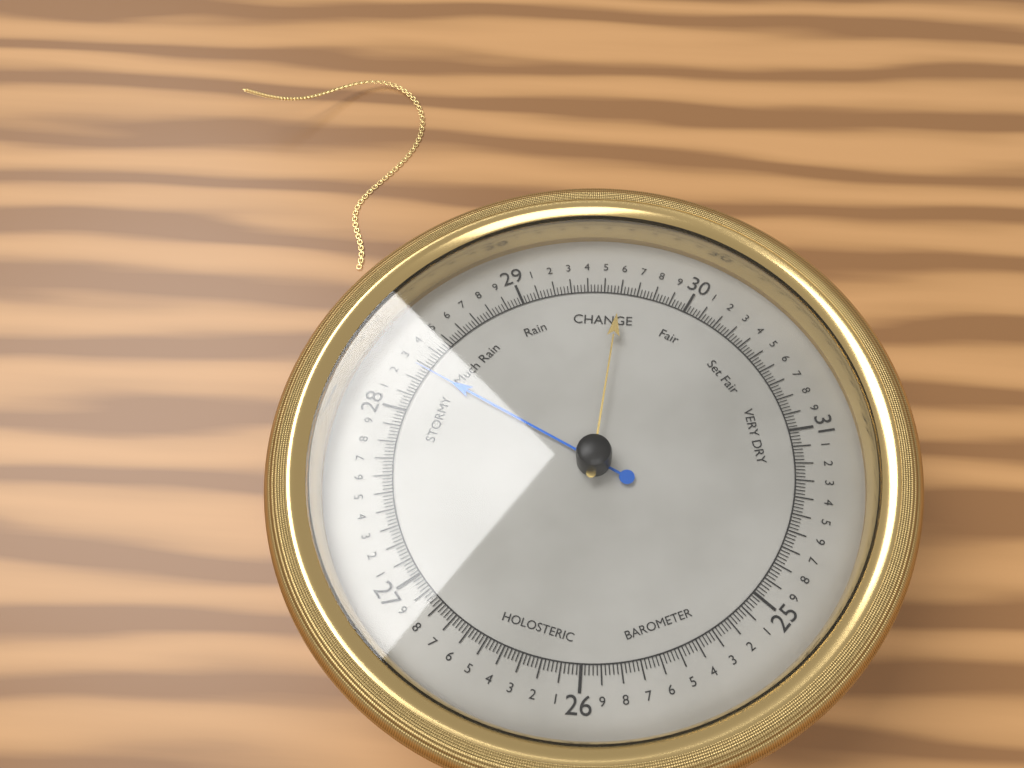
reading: 28.28 (no unit)
